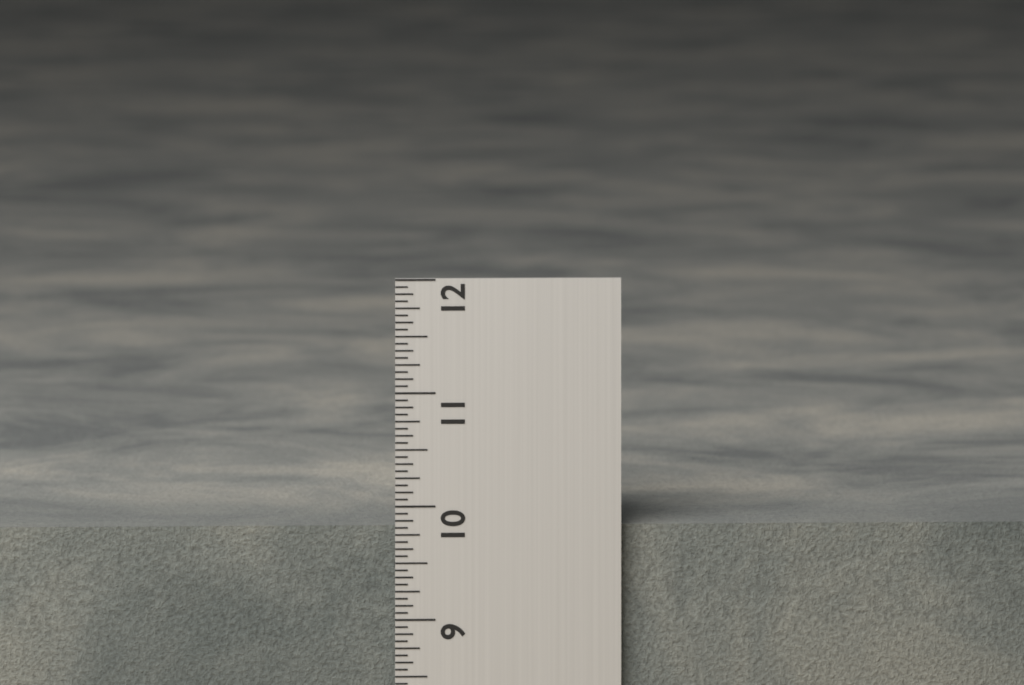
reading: 9.8125 in
